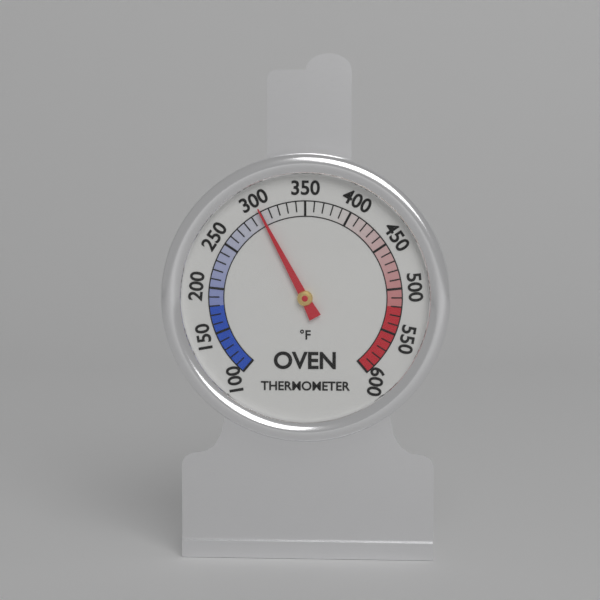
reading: 300 °F
